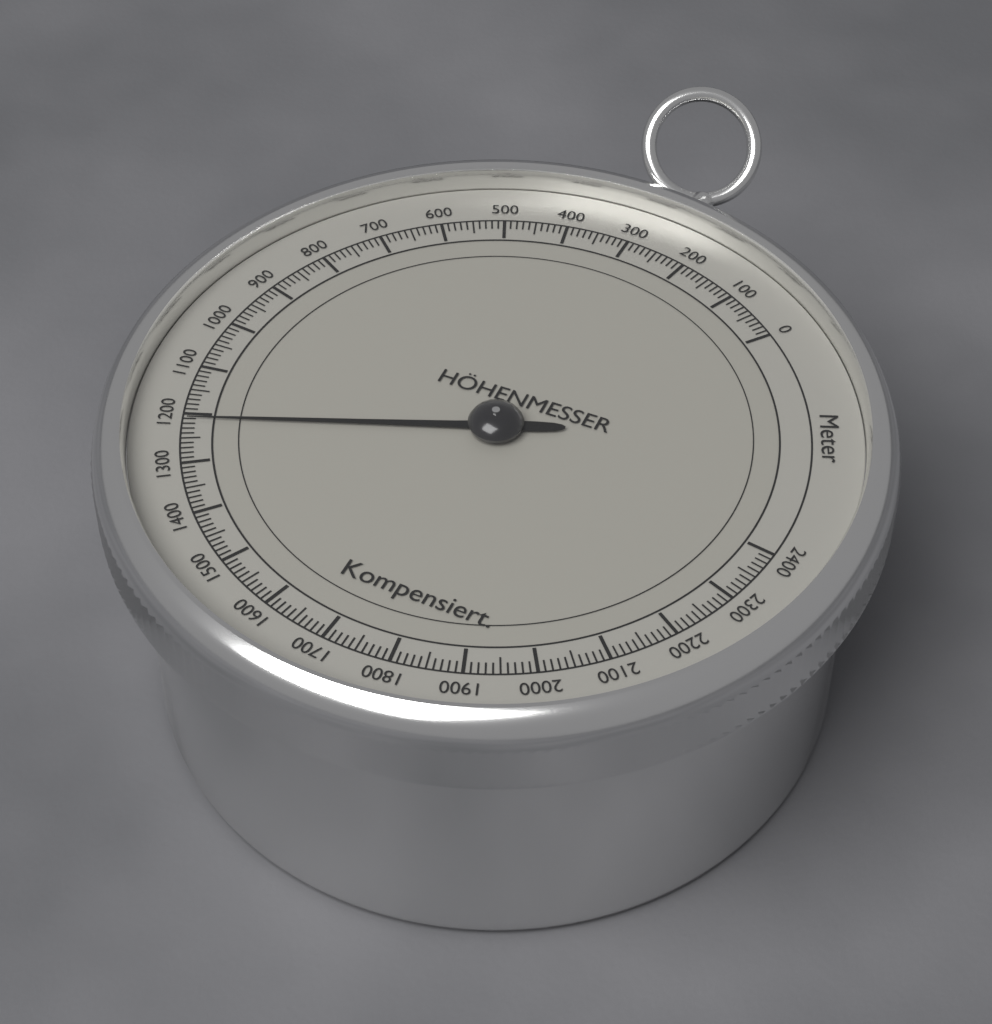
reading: 1210 m
